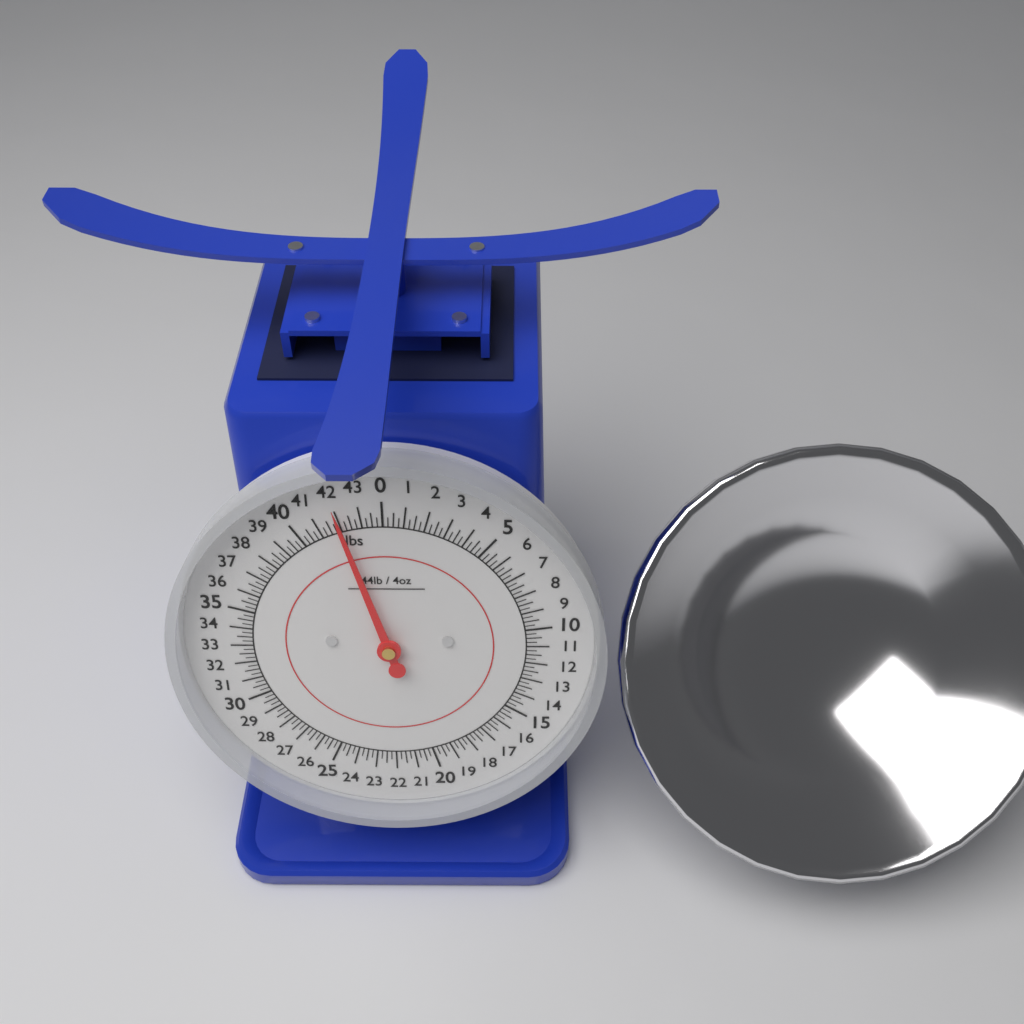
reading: 42.00 lbs
